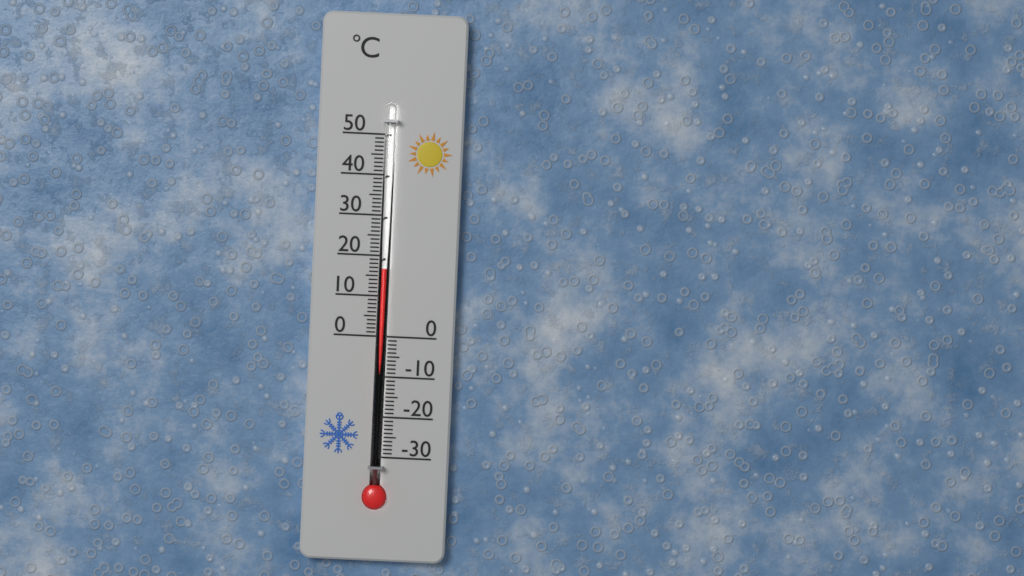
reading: 17 °C
